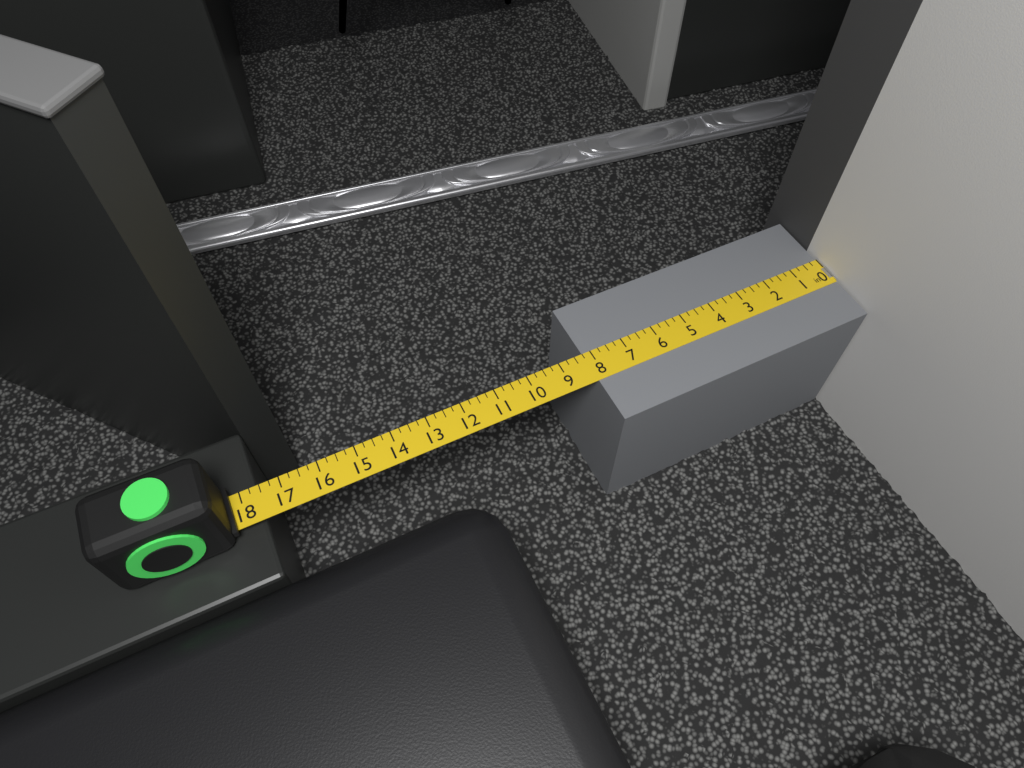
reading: 8.25 in
